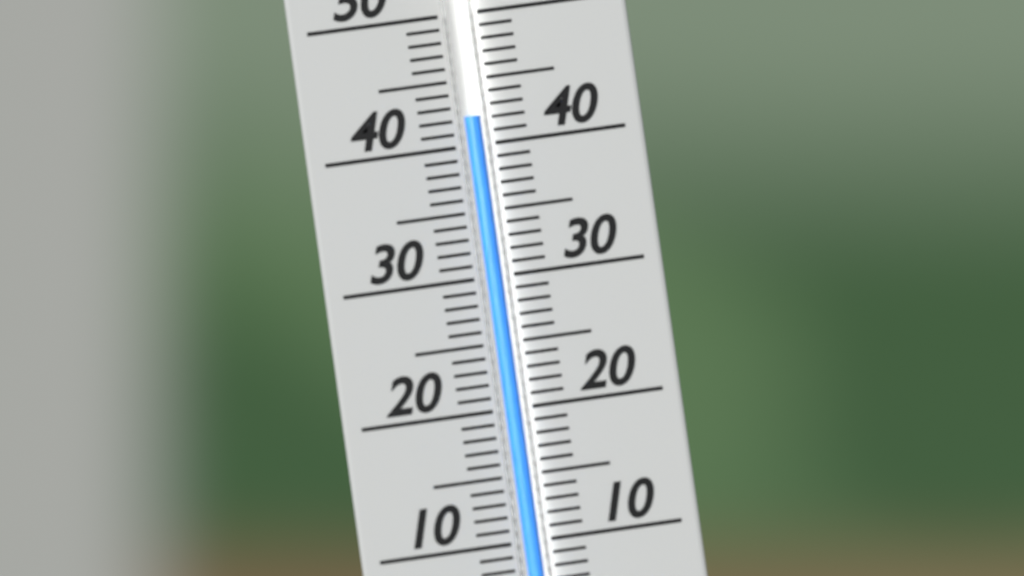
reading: 42 (no unit)
